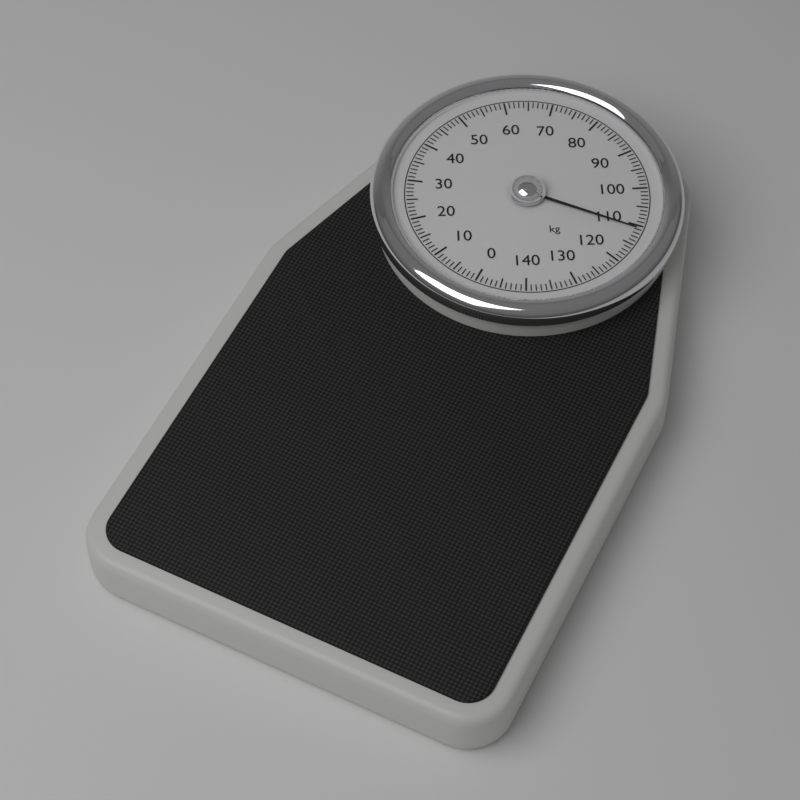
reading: 111 kg
